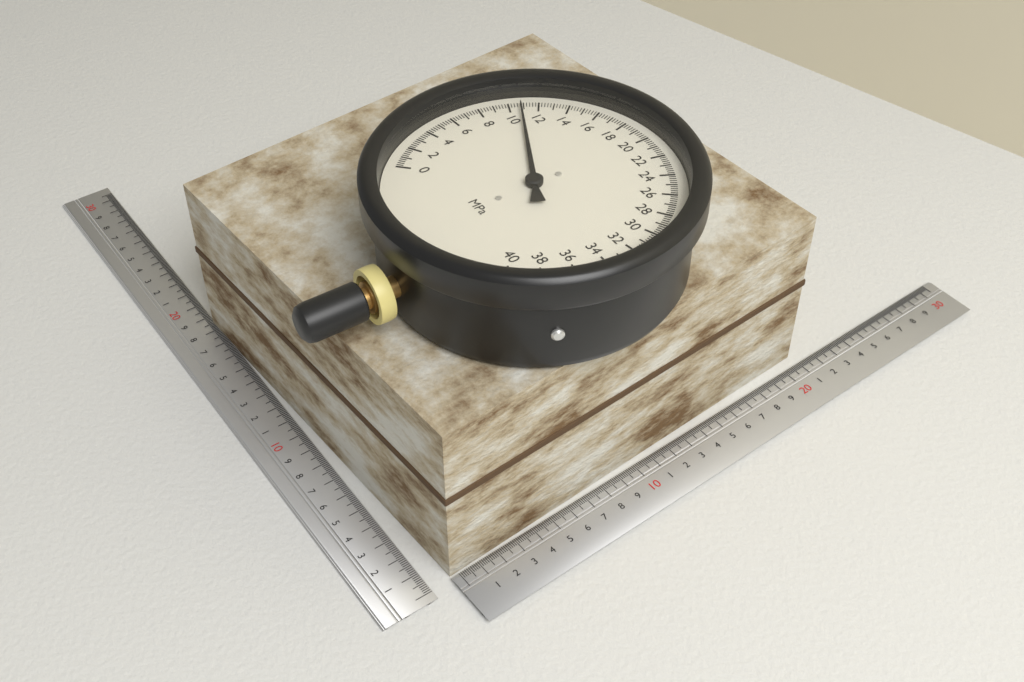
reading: 10.8 MPa
